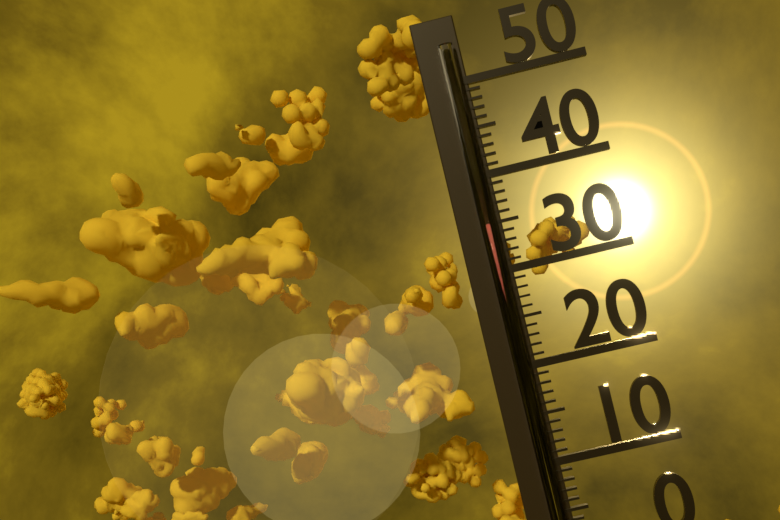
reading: 35 (no unit)
